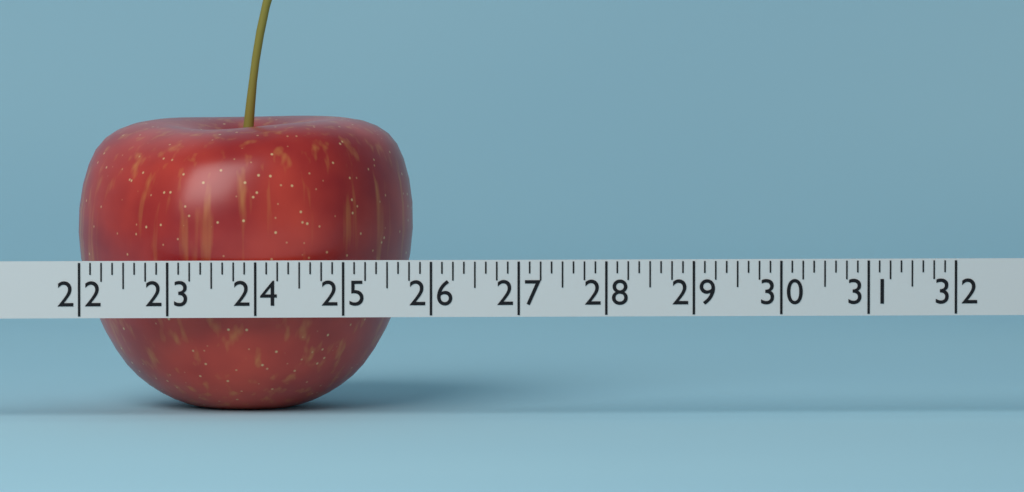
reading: 25.875 (no unit)
